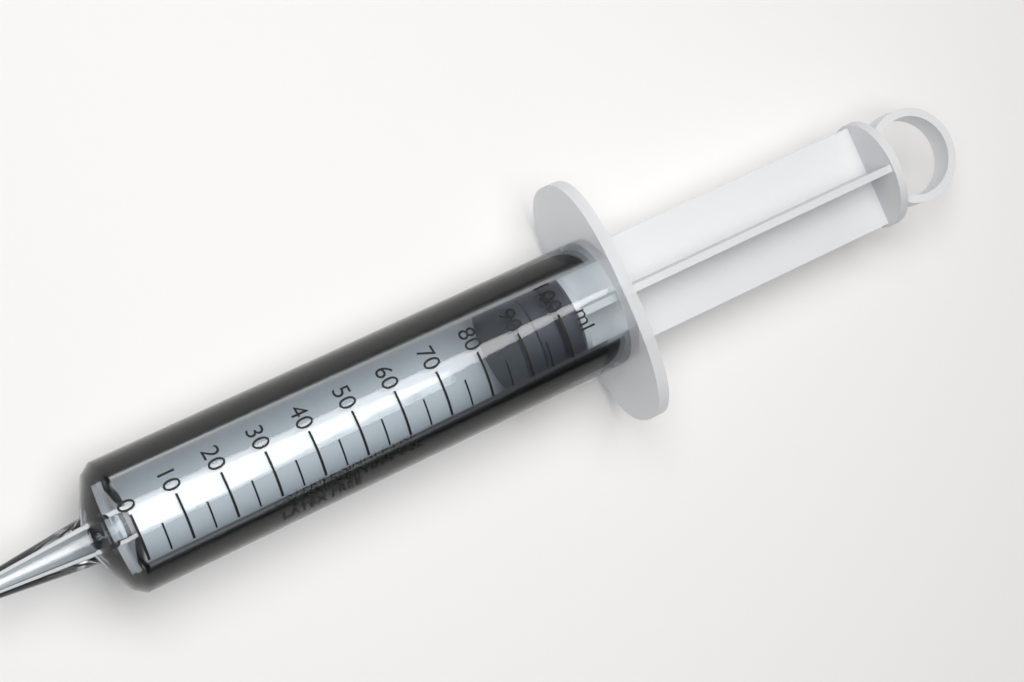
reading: 90 ml
